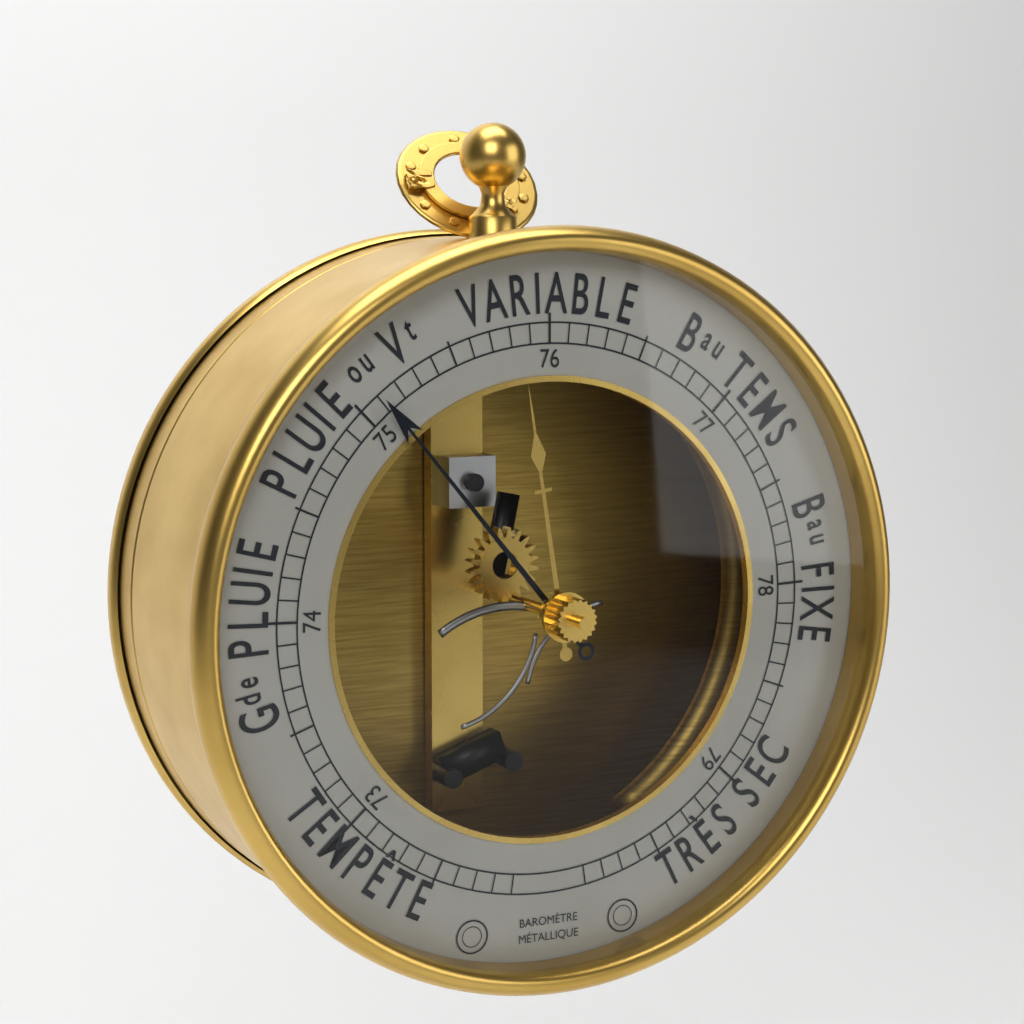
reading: 75.1 (no unit)
